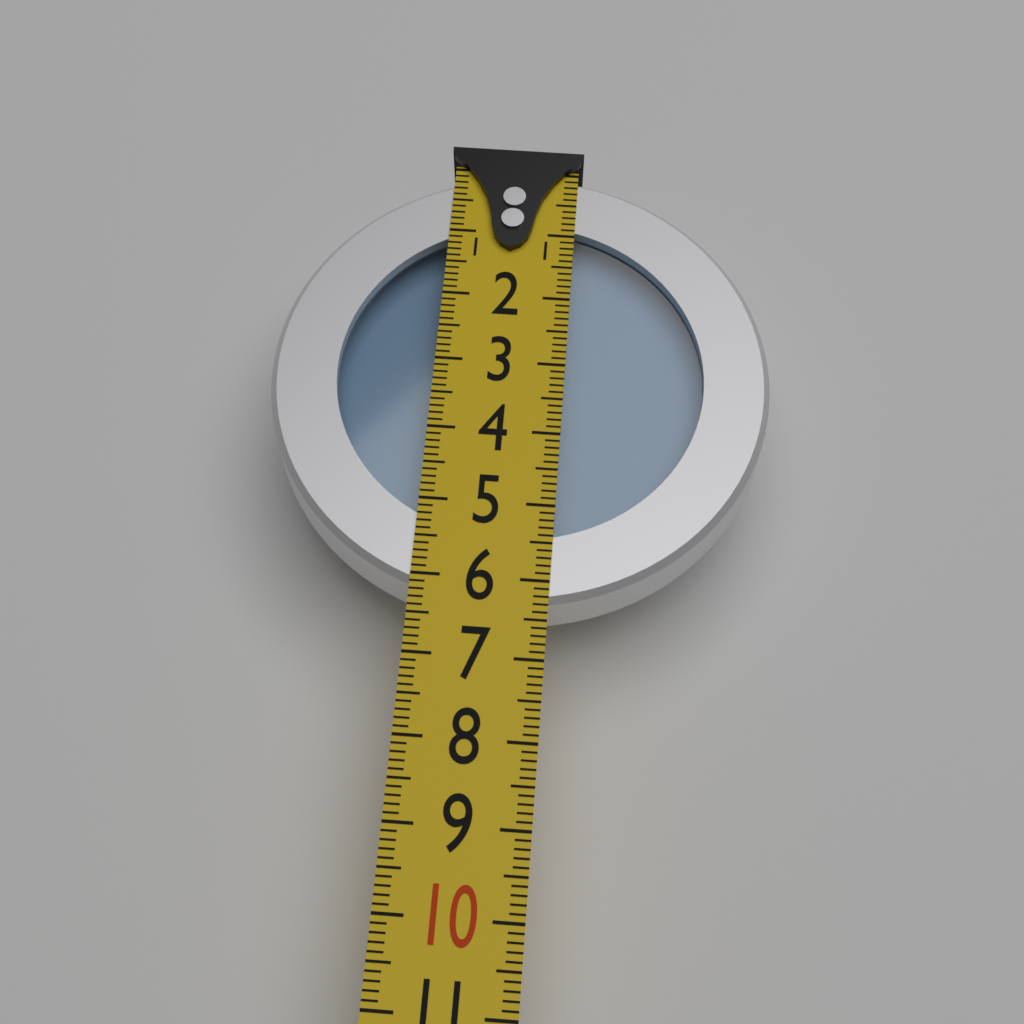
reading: 6.3 (no unit)
